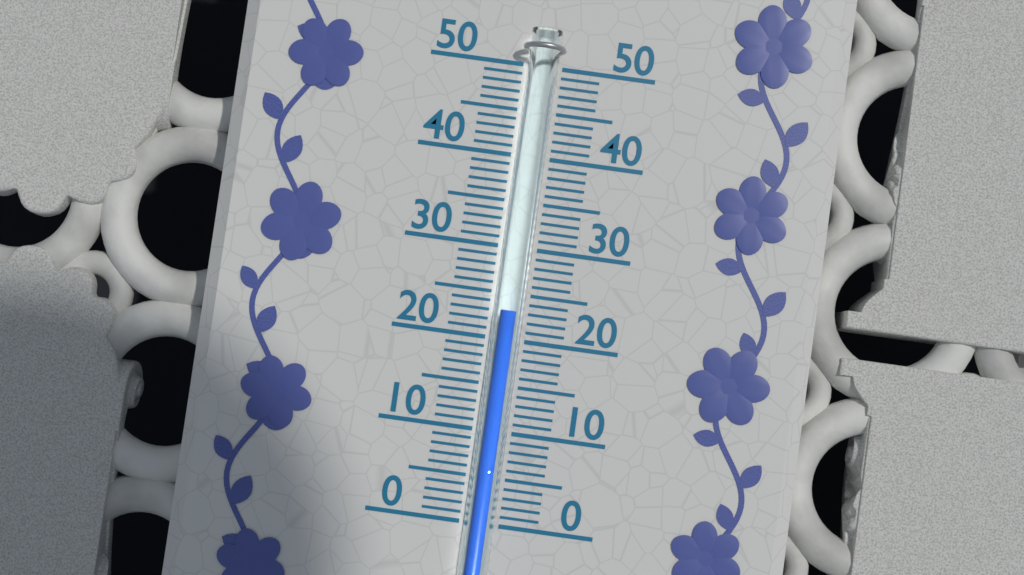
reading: 23 (no unit)
